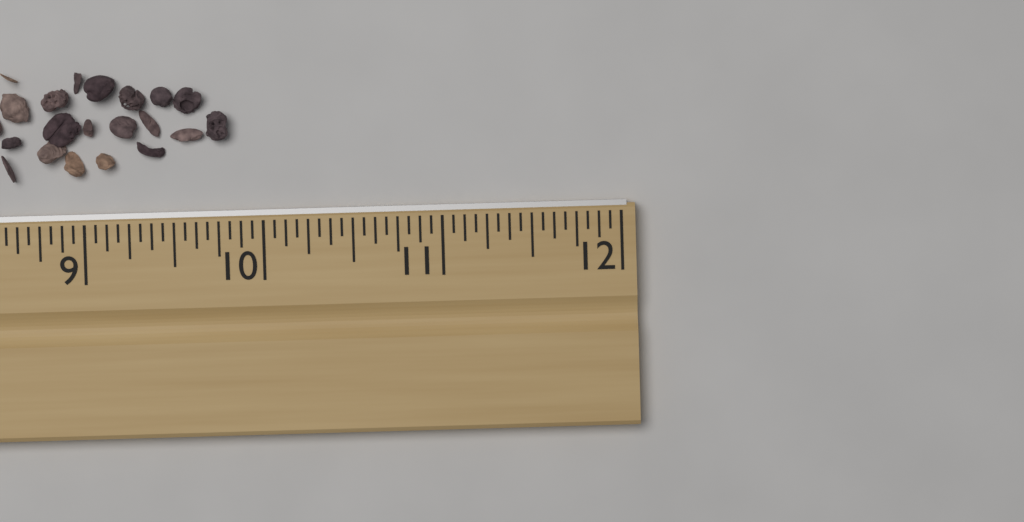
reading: 9.8125 in
